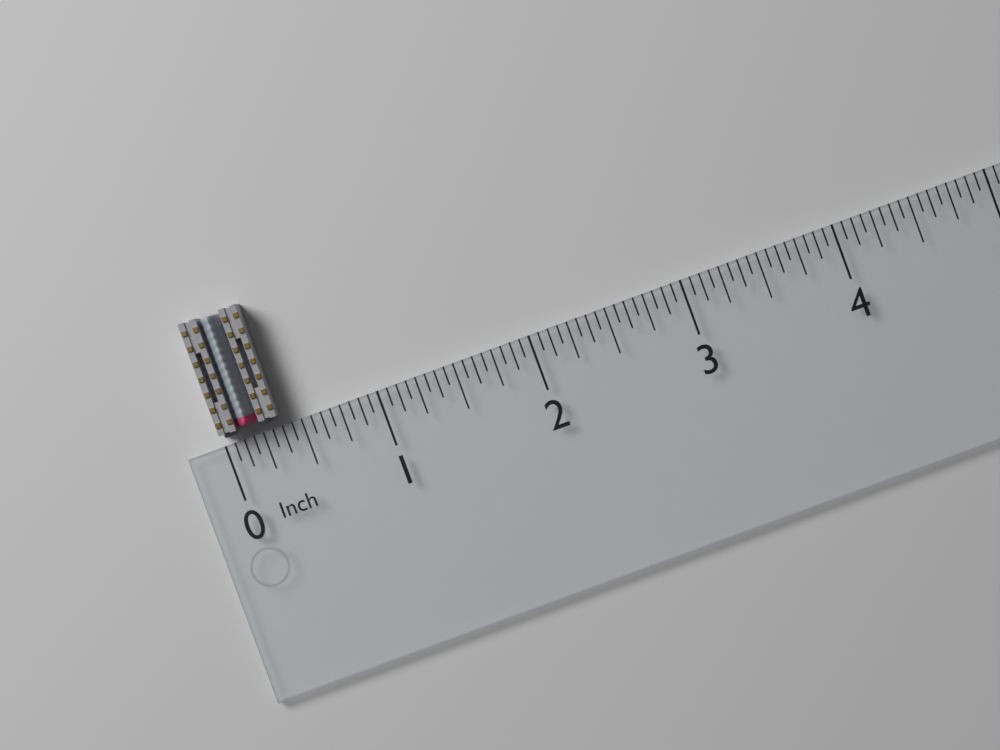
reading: 0.3750 in
